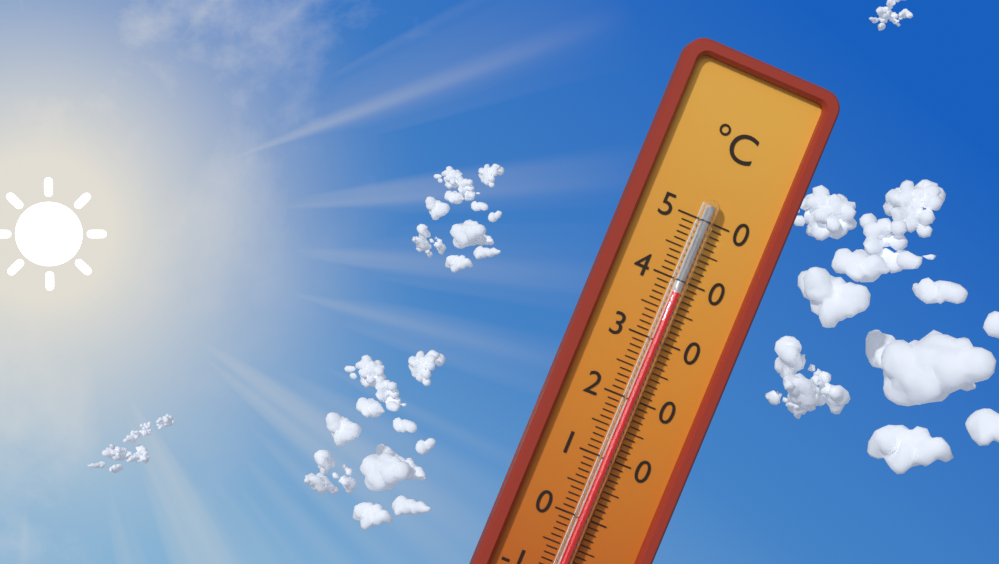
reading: 38 °C
